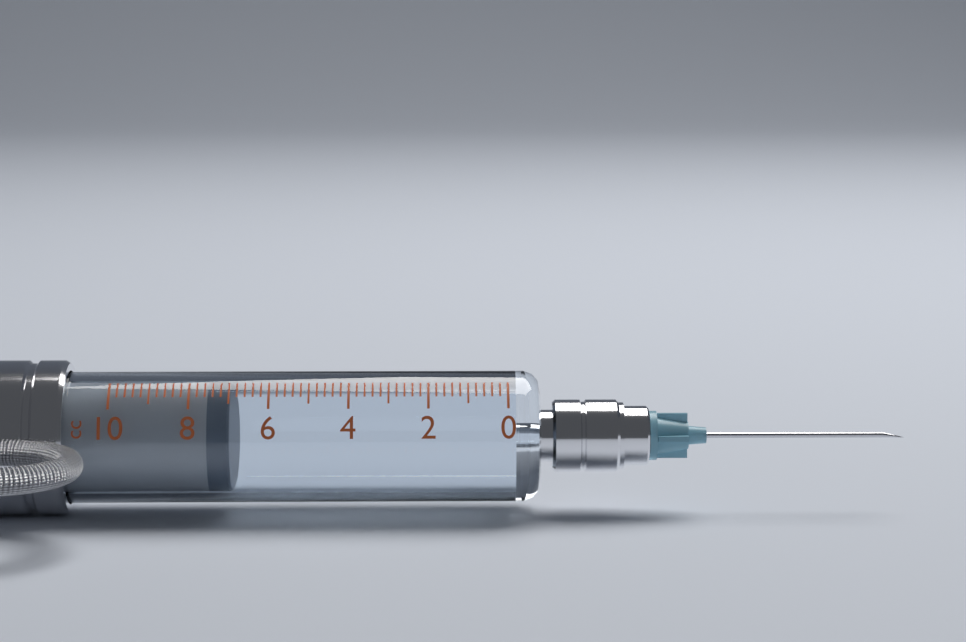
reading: 7.0 cc
